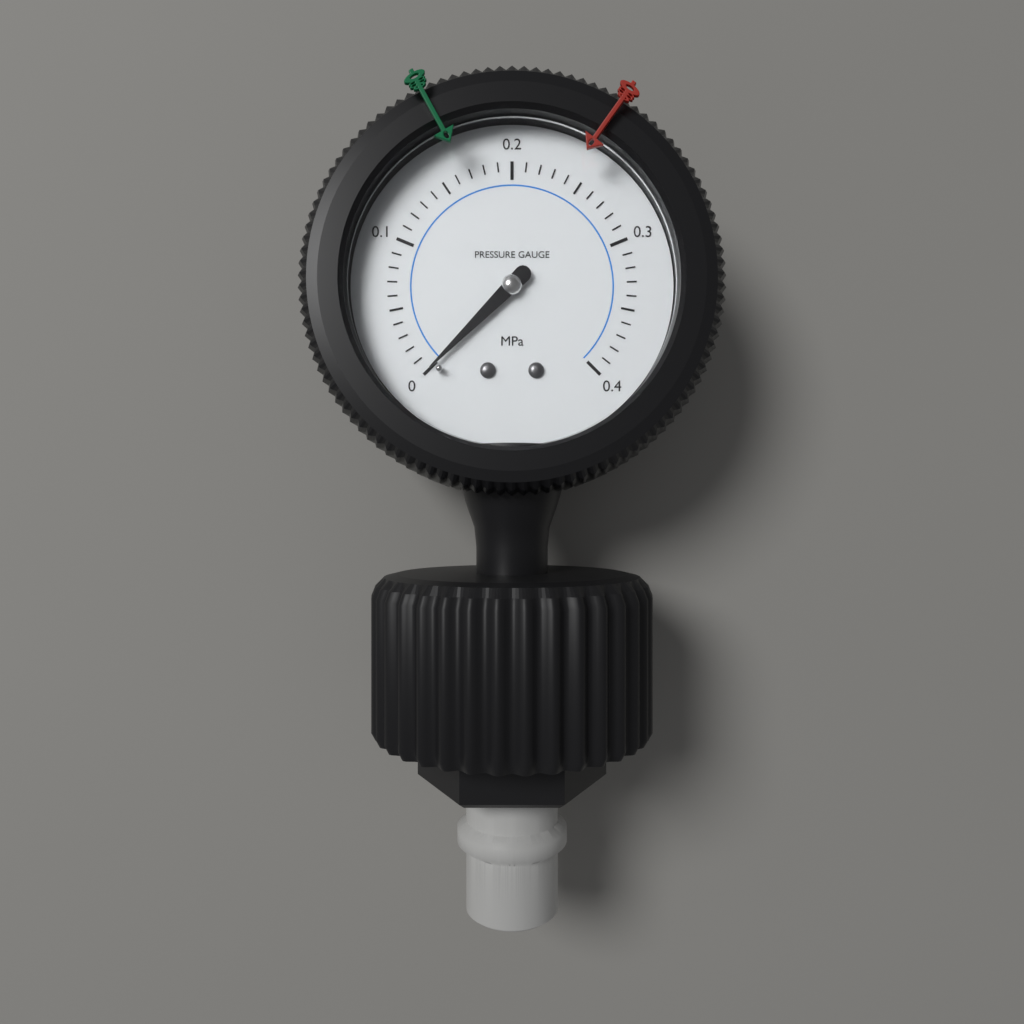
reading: 0.00 MPa
